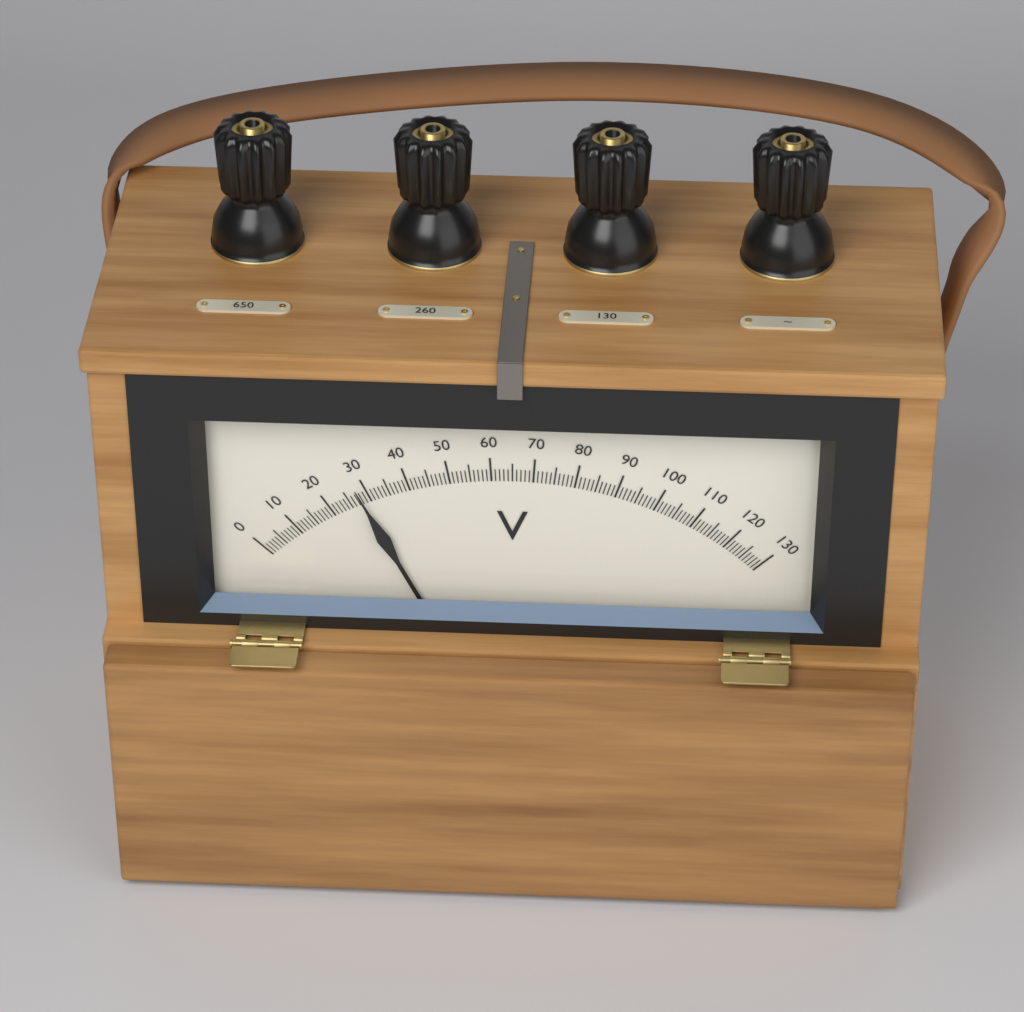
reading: 28 V
